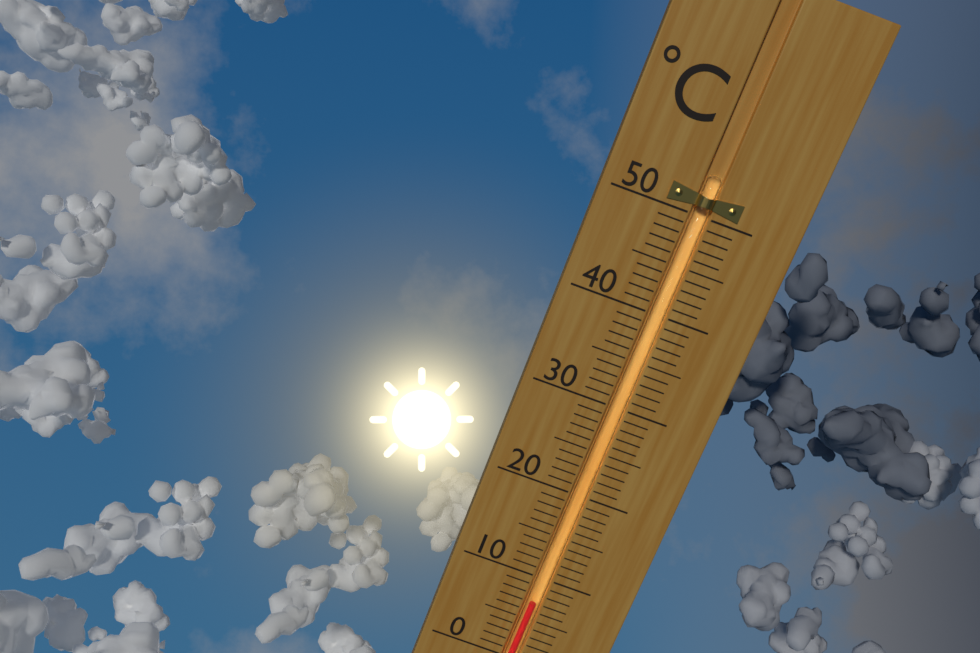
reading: 7 °C
